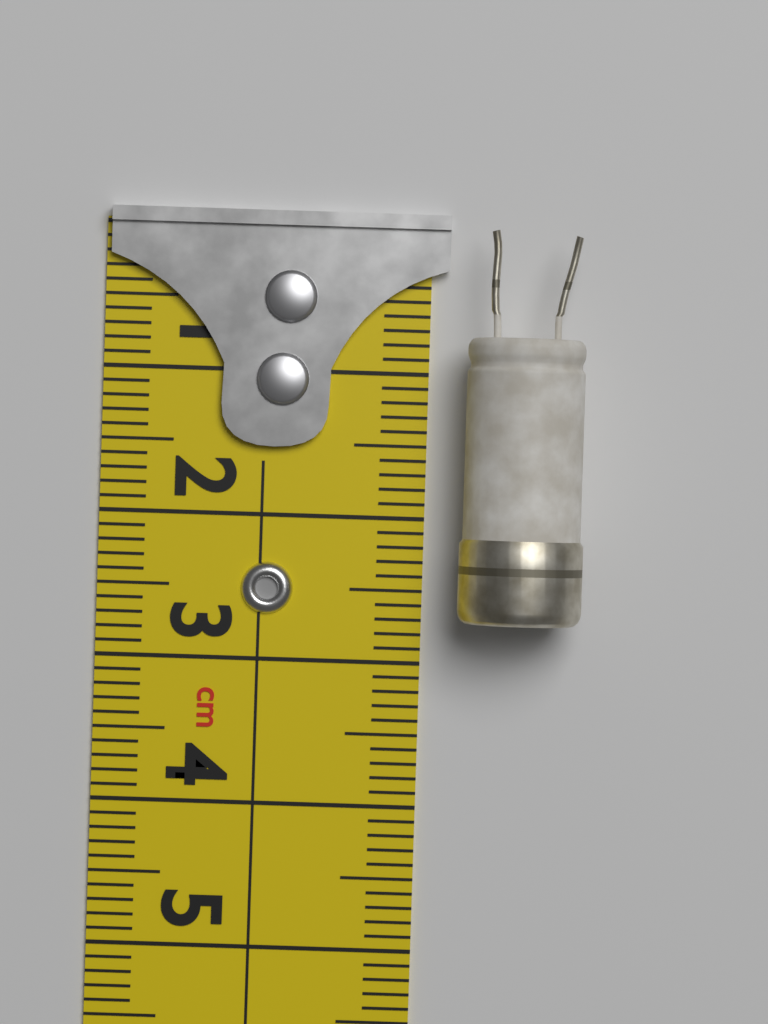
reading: 2.7 cm
